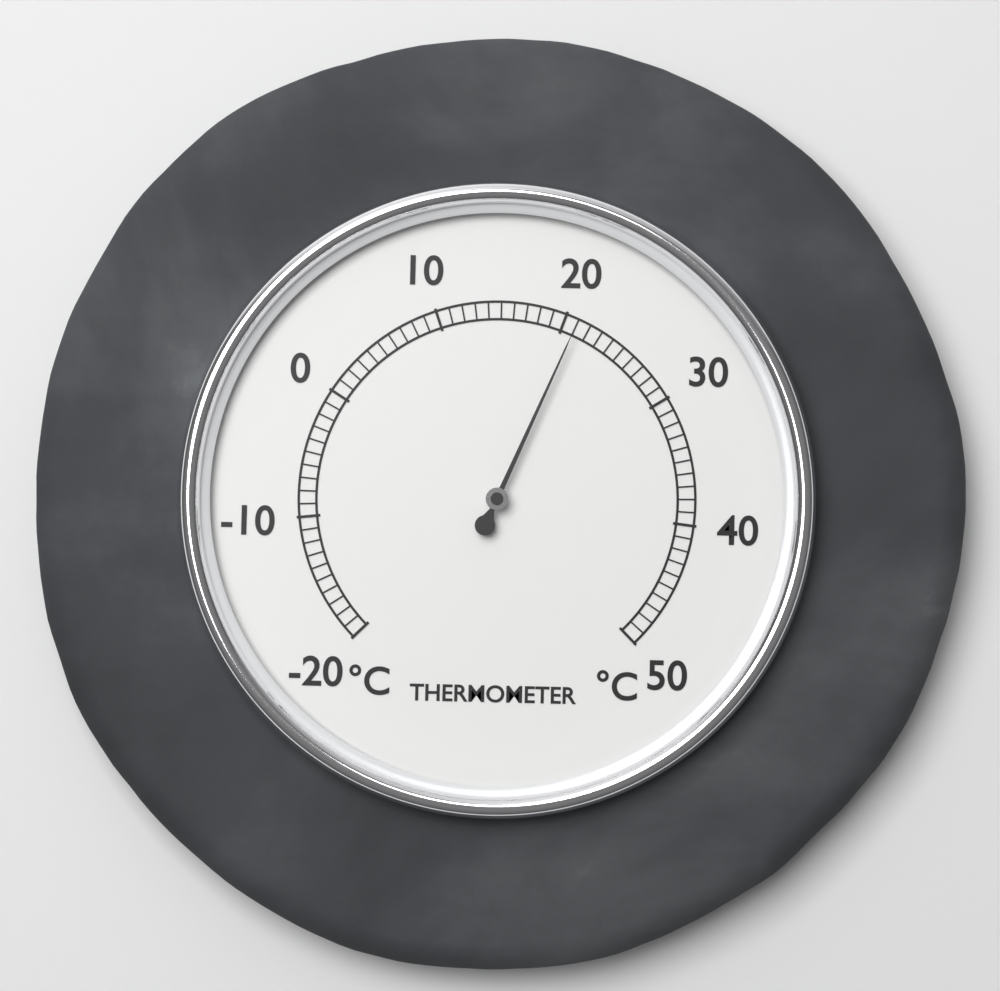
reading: 21 °C
